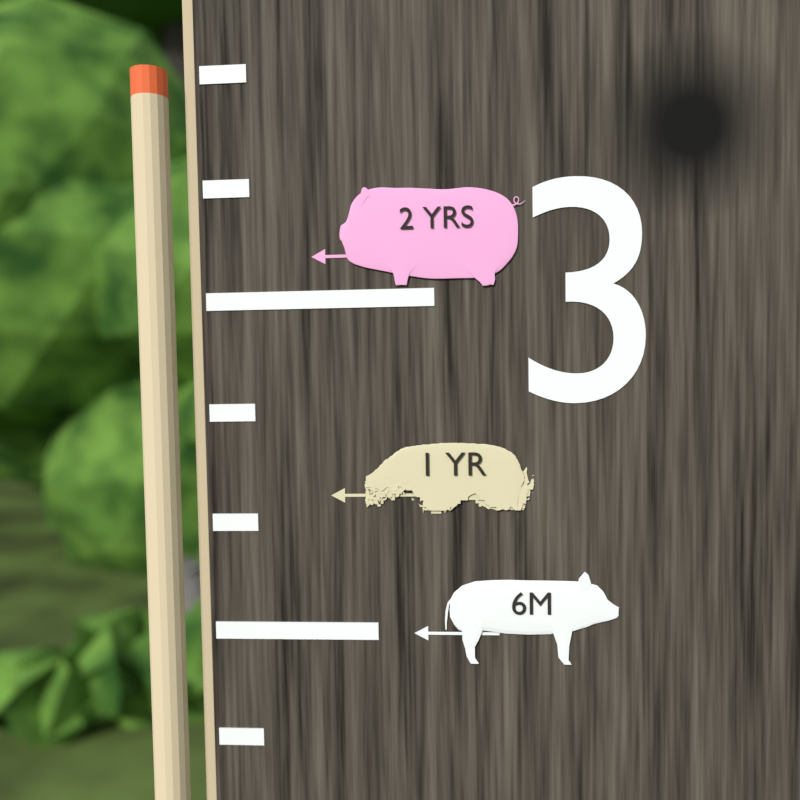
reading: 3.166667 (no unit)
